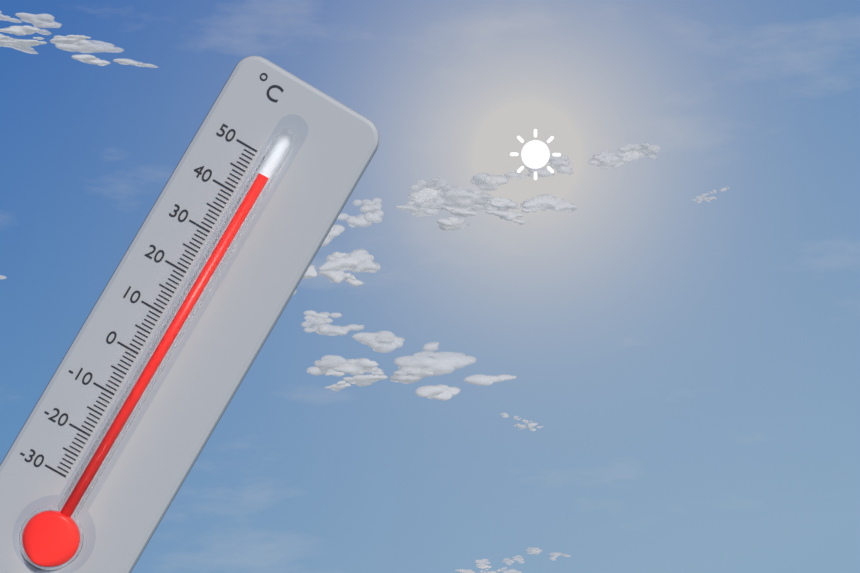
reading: 46 °C
